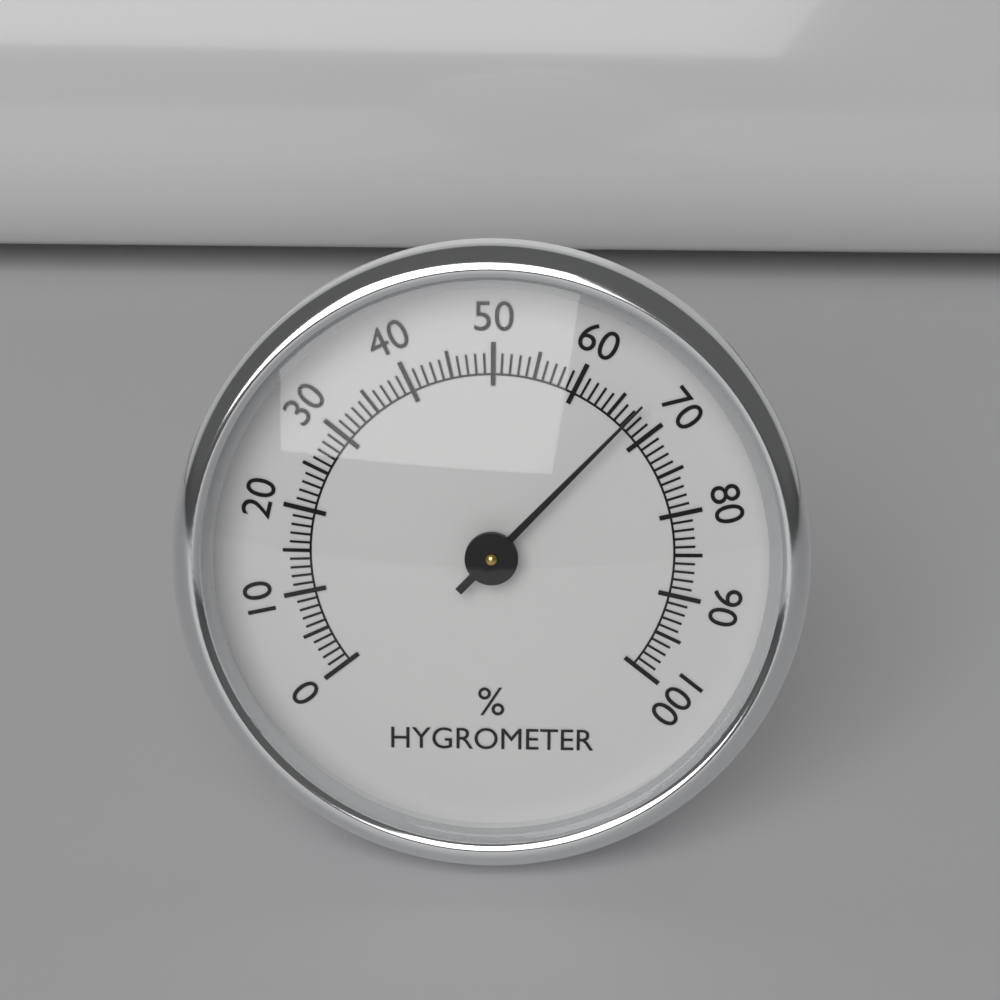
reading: 67 %
